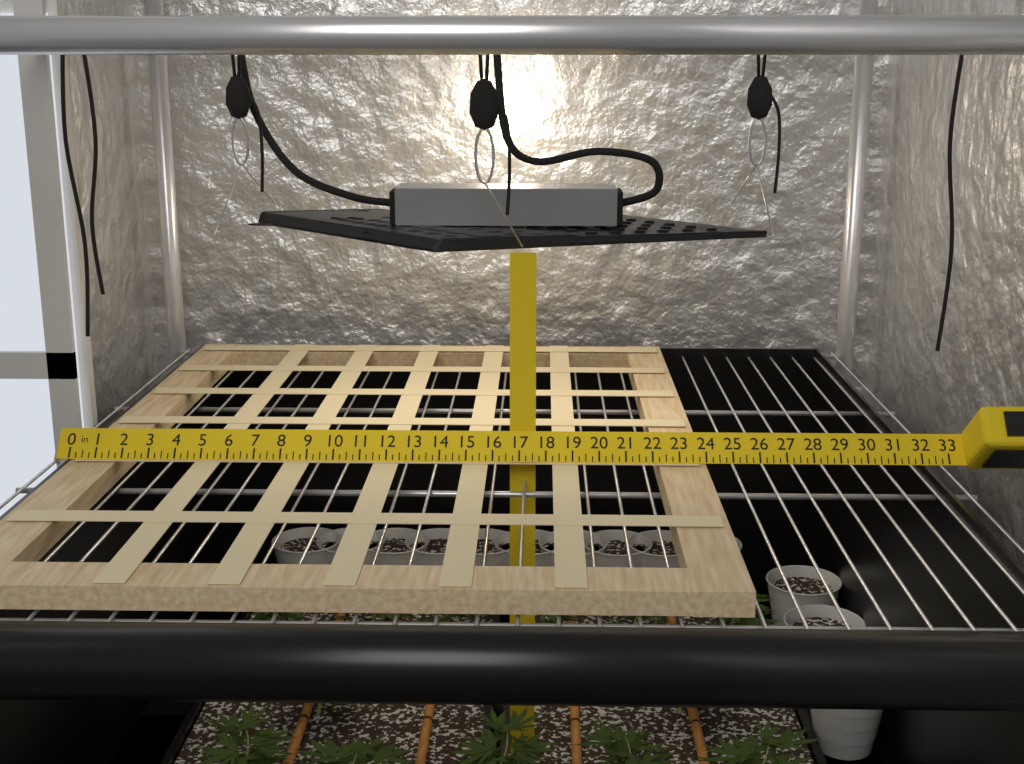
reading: 24.00 in
